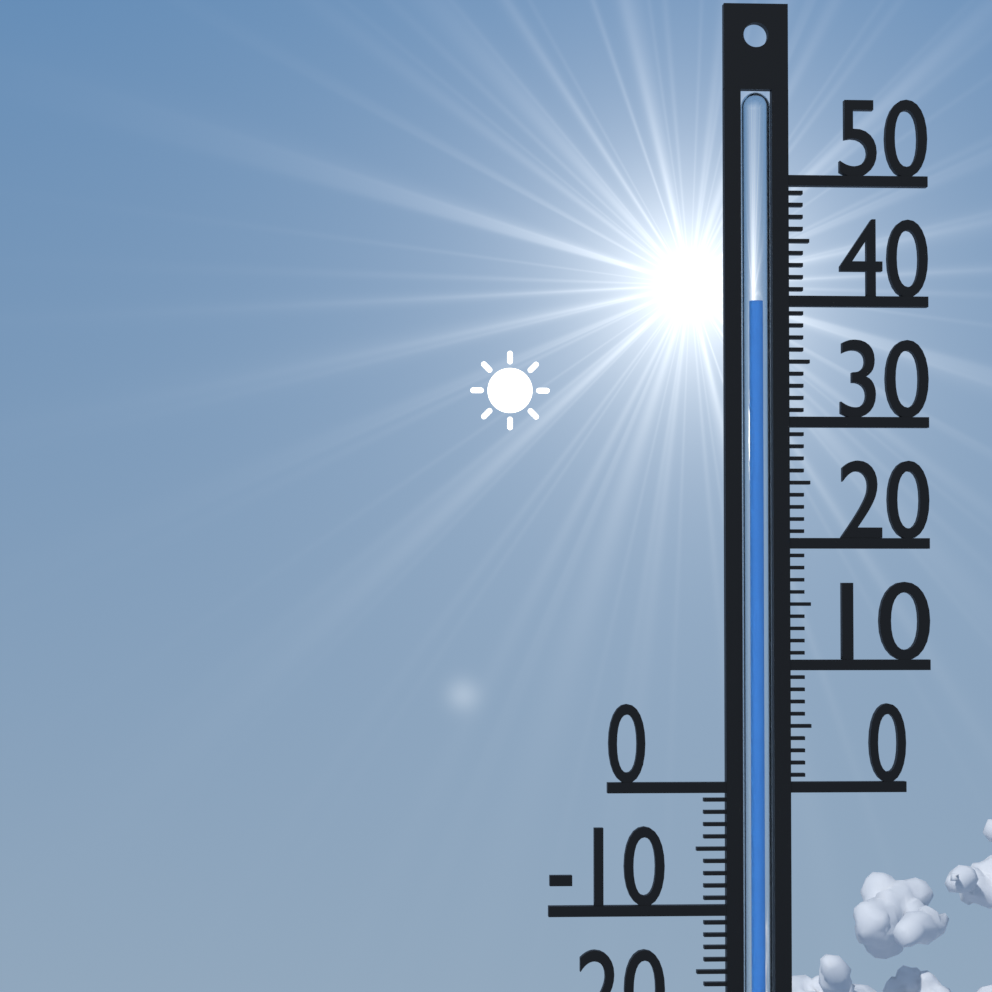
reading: 40 °C
